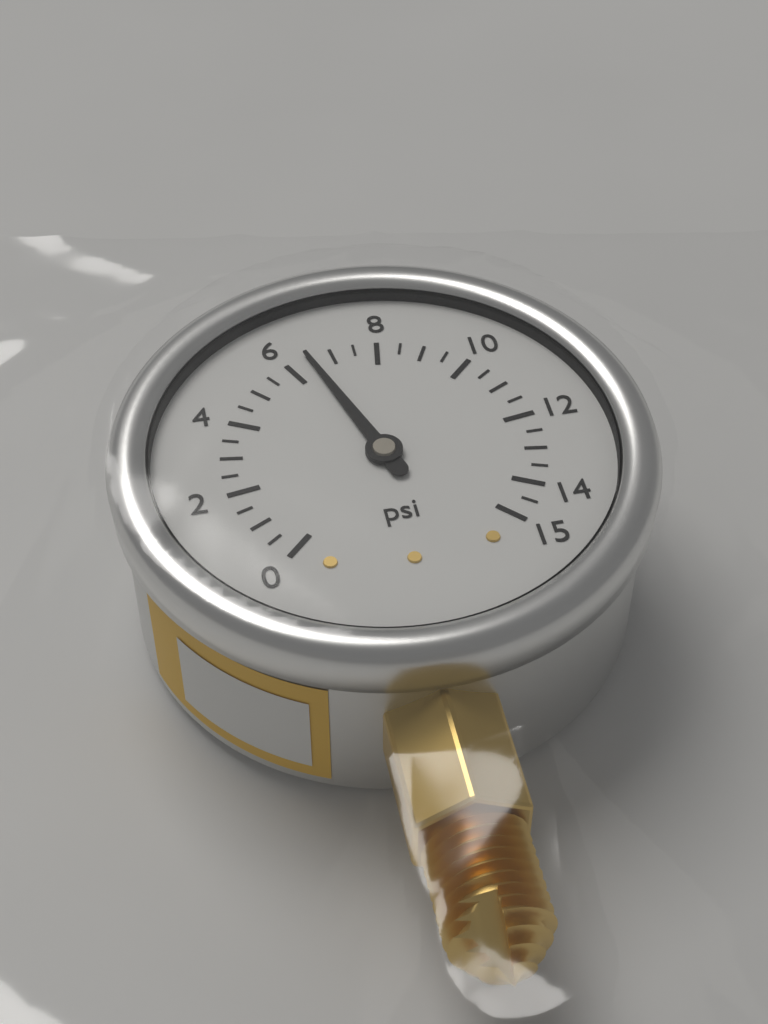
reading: 6.5 psi
